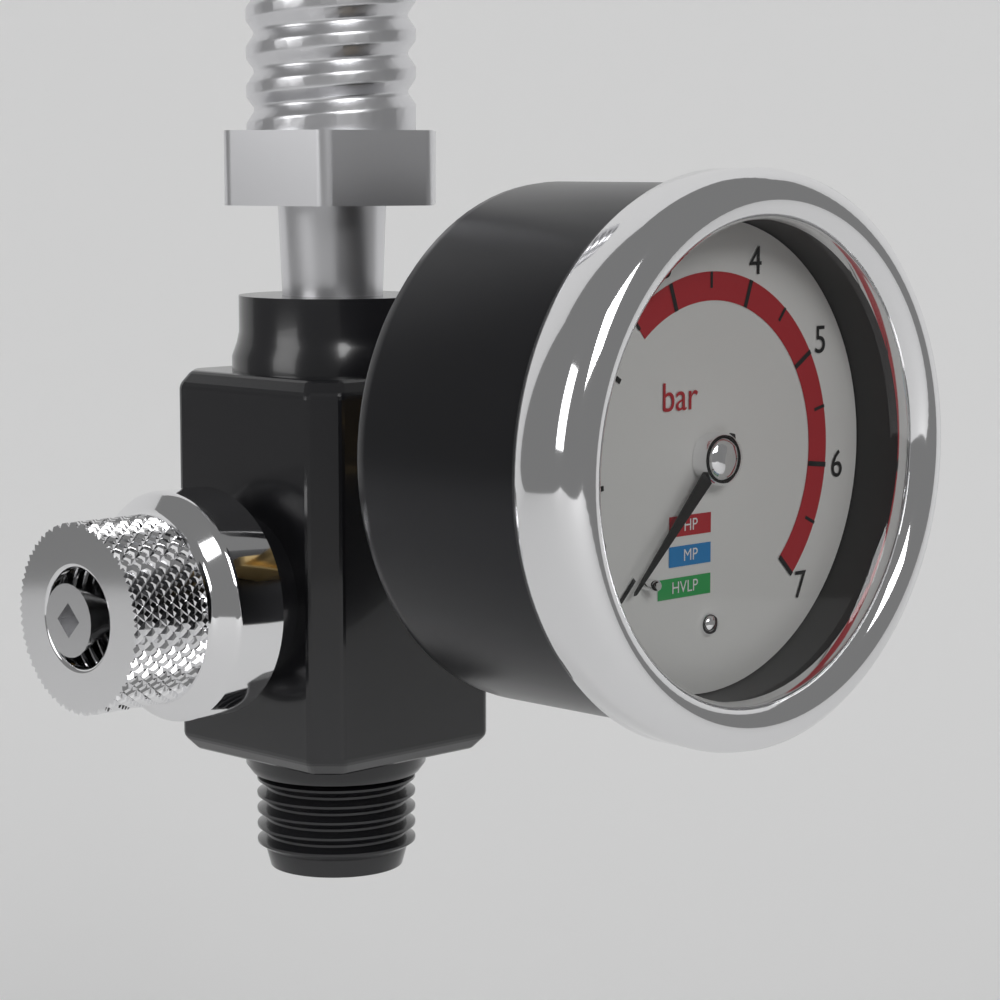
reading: 0.0 bar
